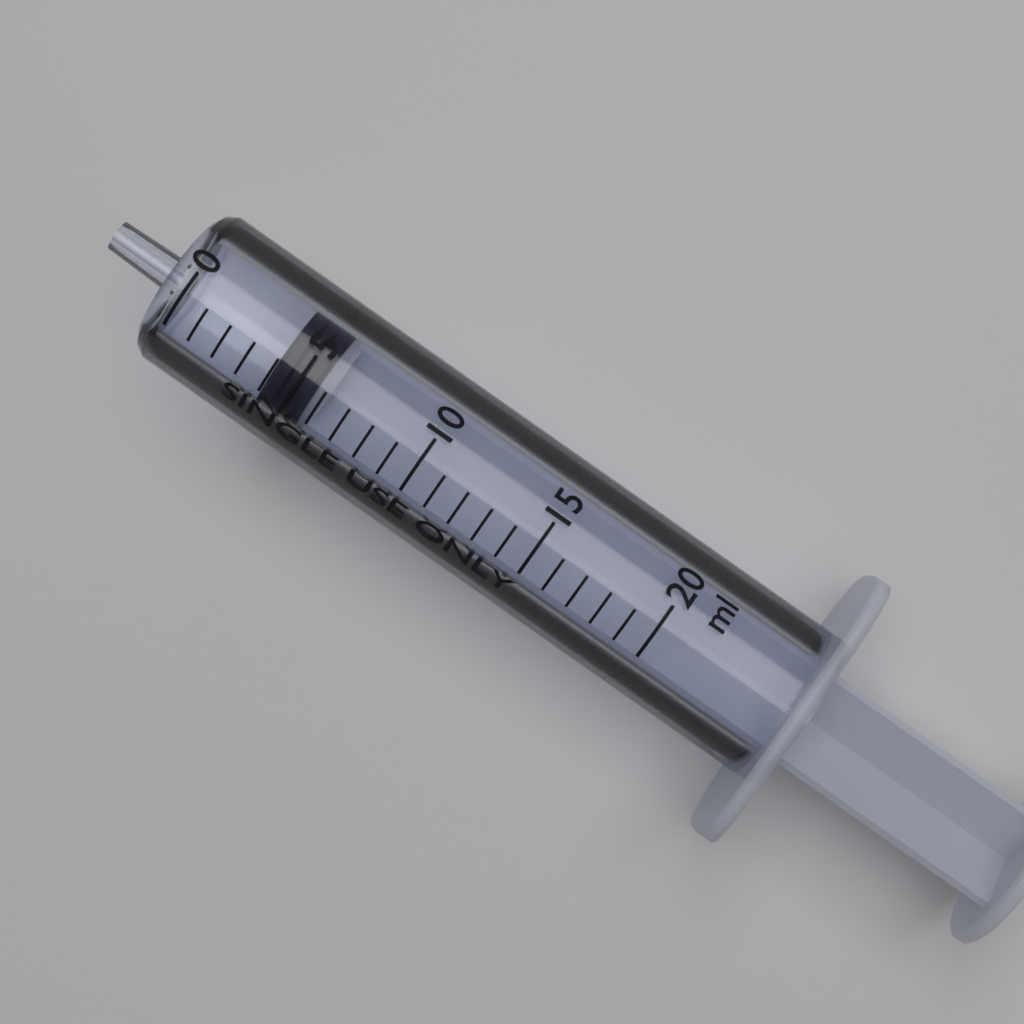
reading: 4 ml
